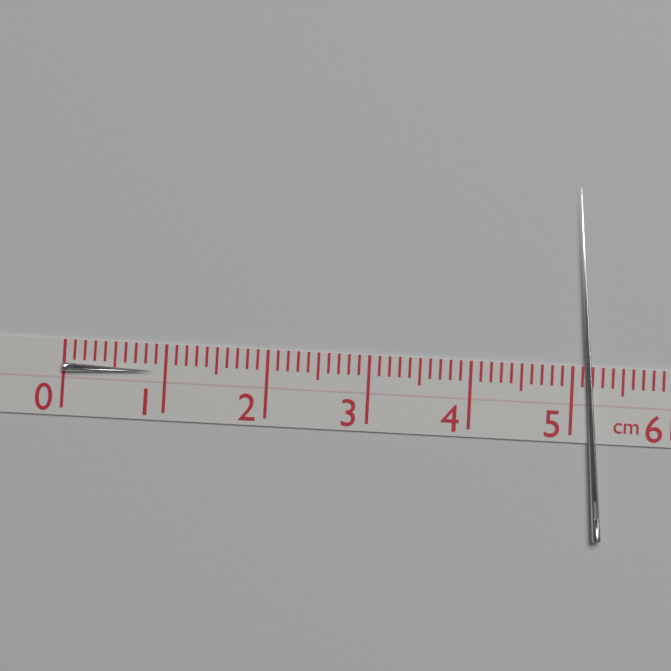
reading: 0.9 cm
